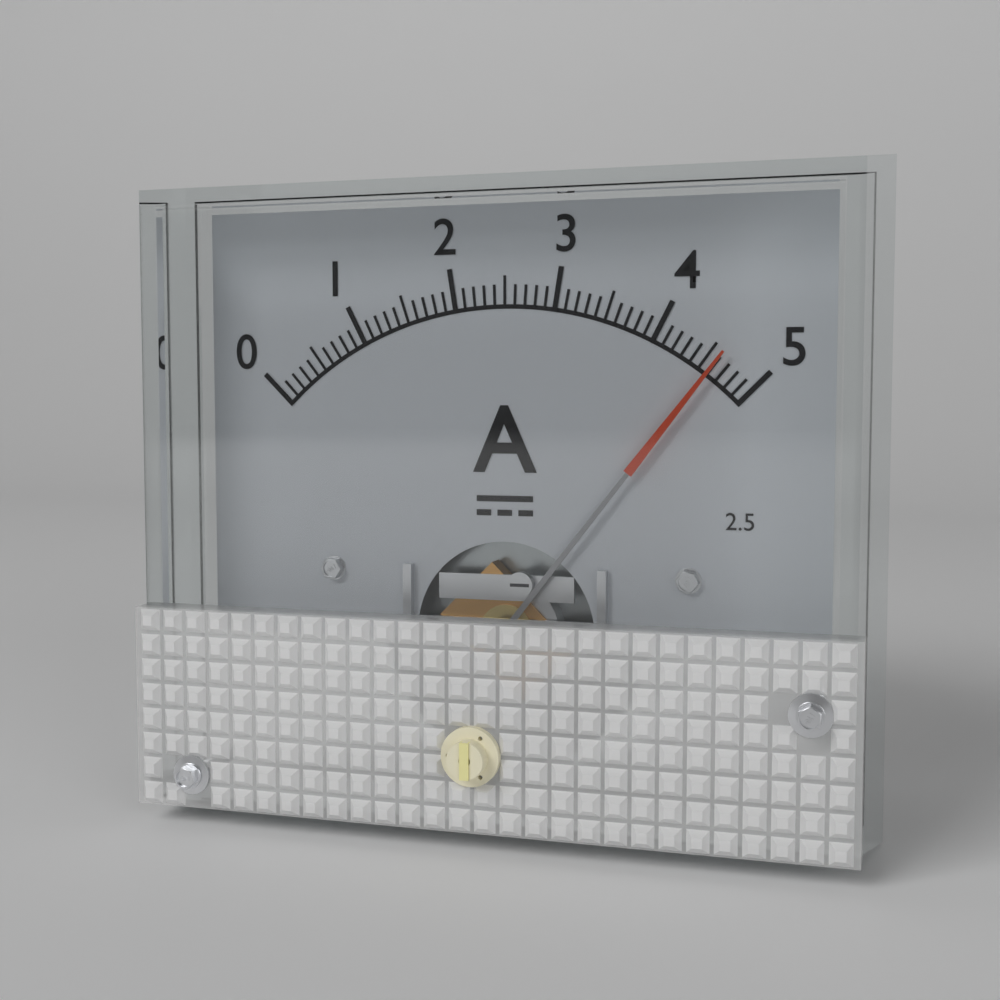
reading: 4.6 A
